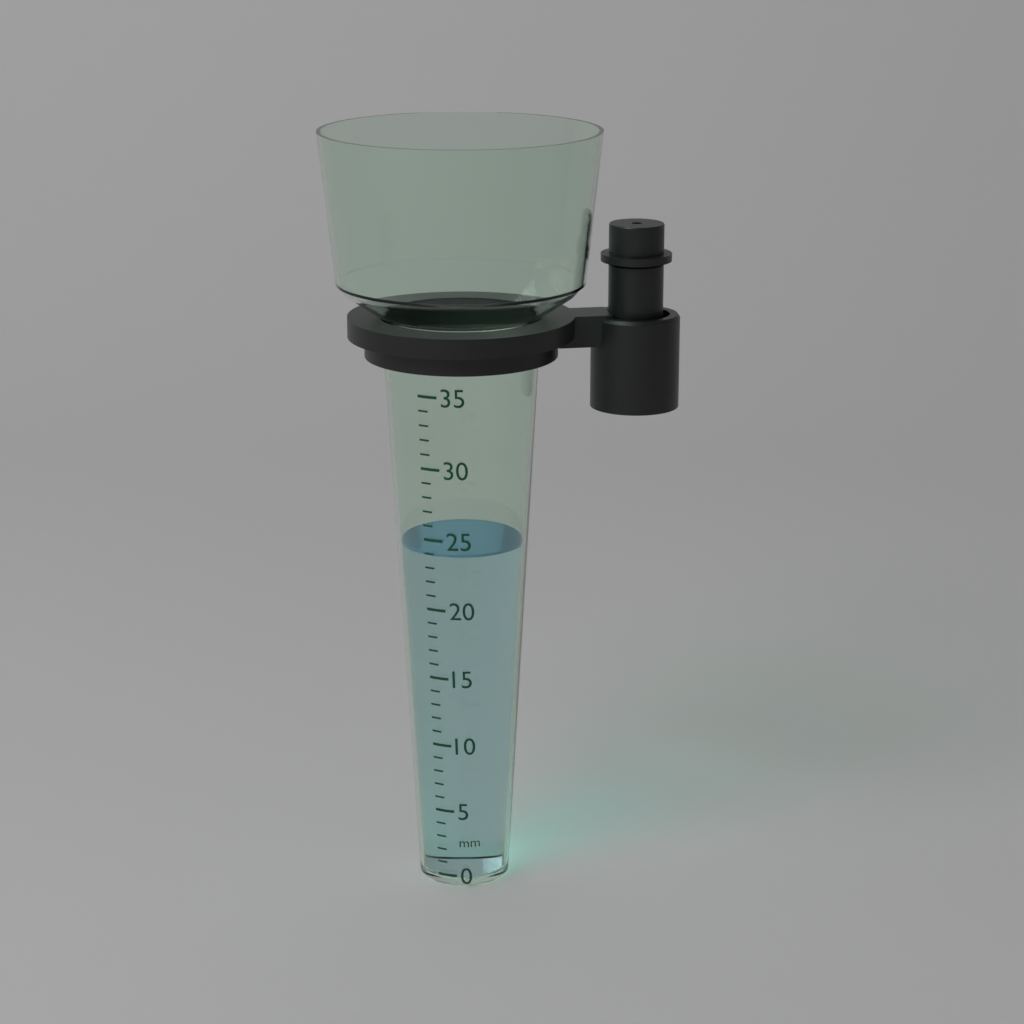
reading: 24 mm
